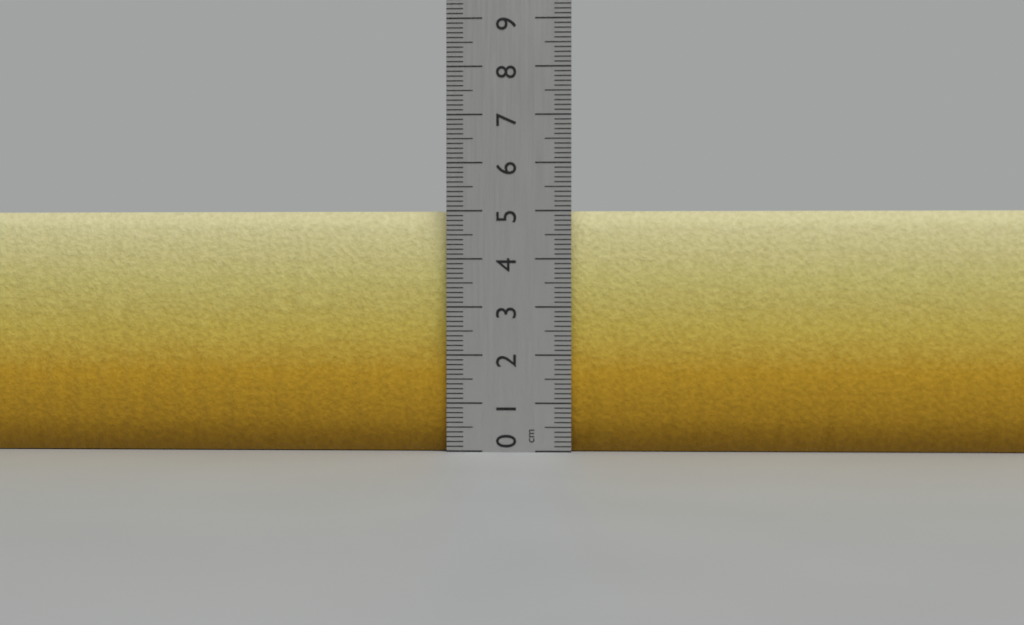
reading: 5.0 cm
